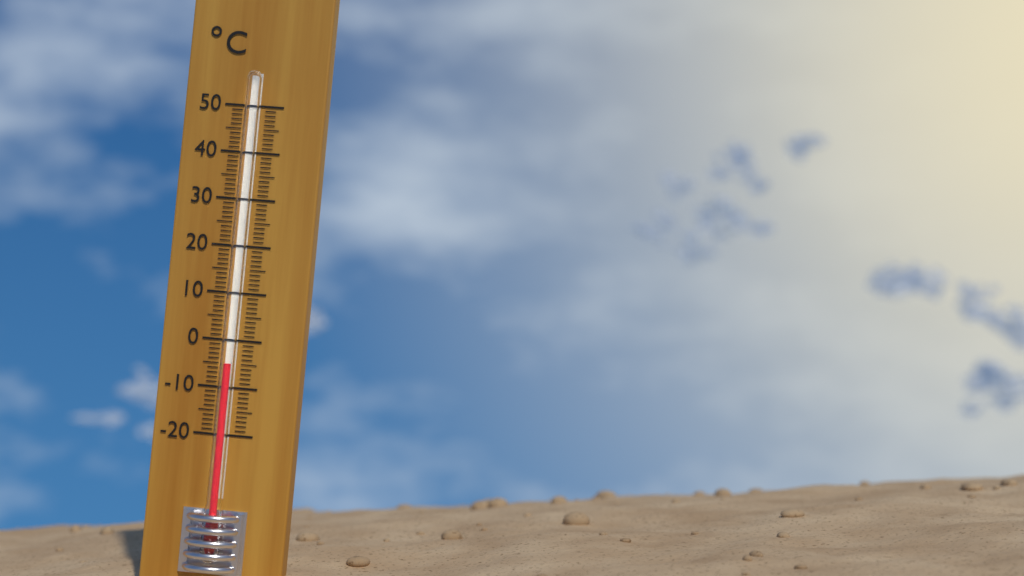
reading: -5 °C
